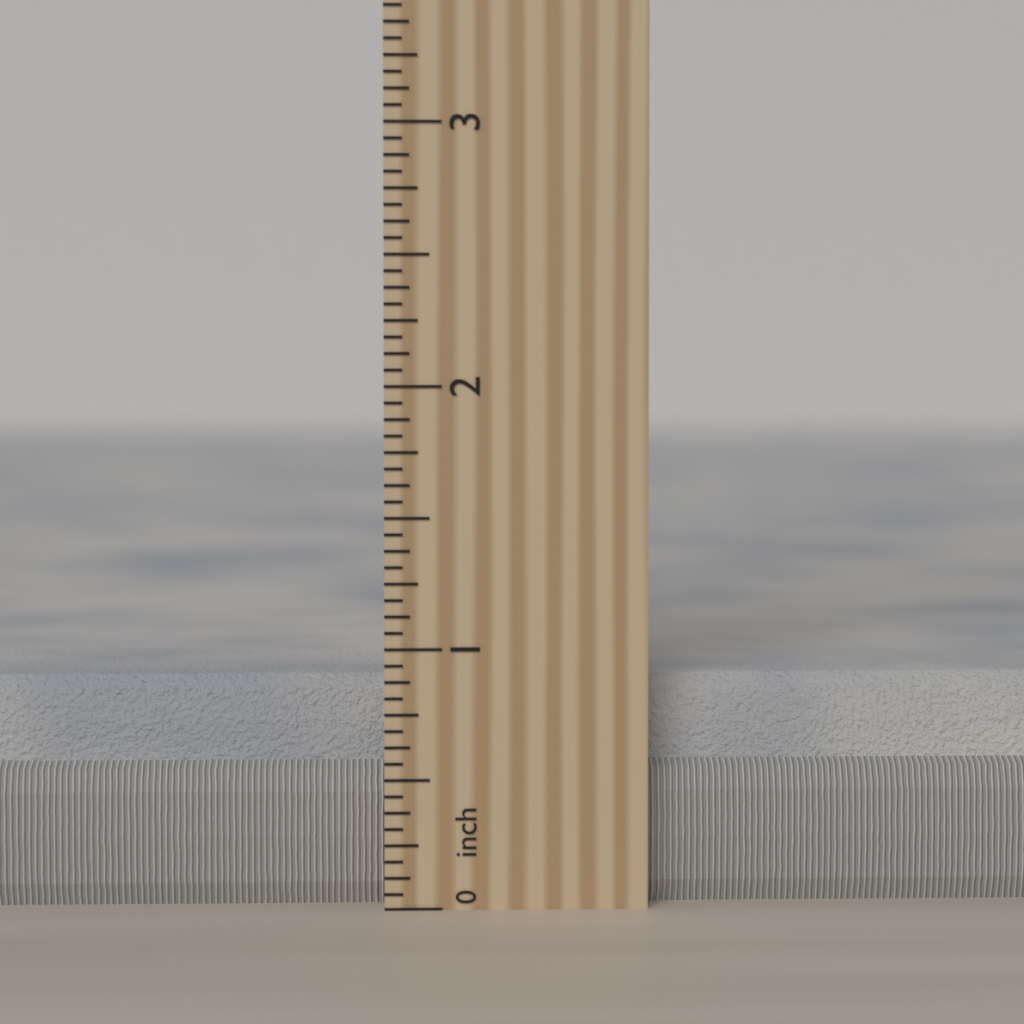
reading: 0.8750 inch
